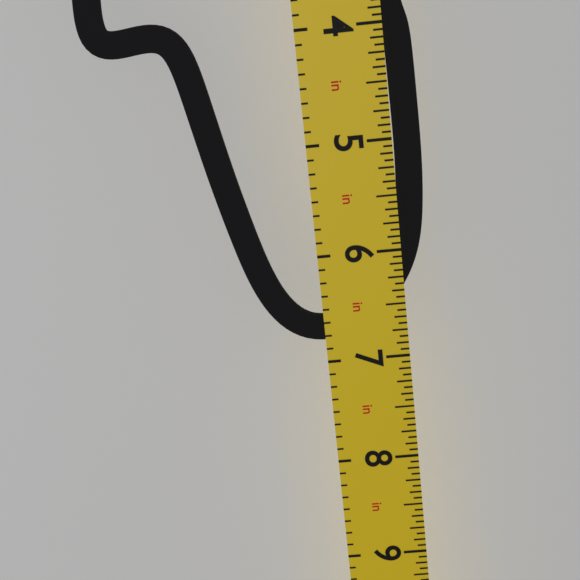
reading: 6.8125 in
